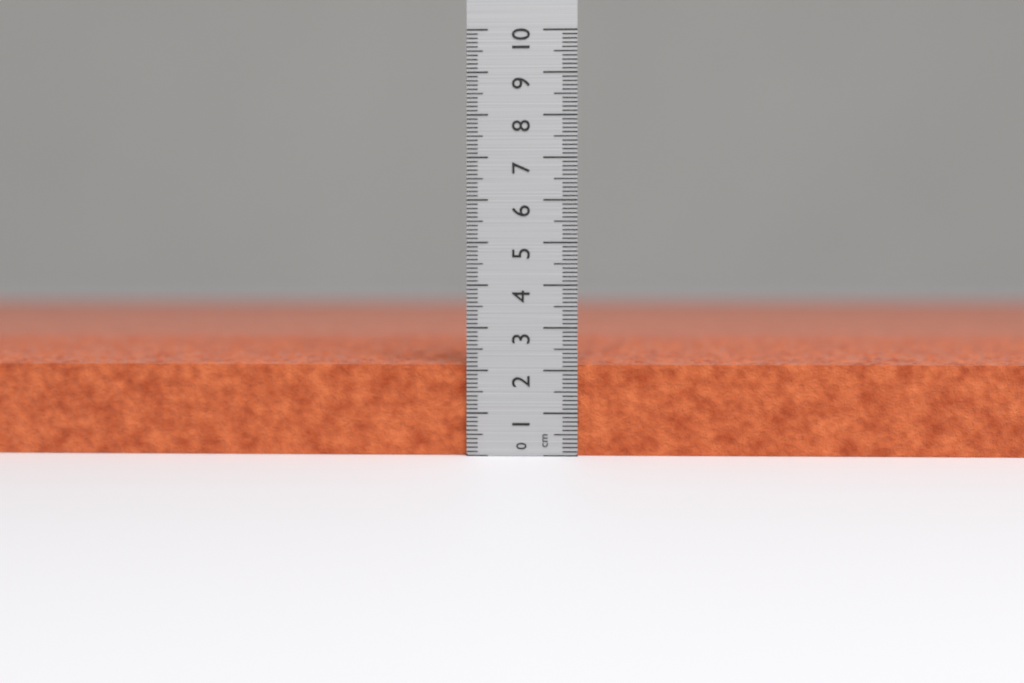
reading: 2.2 cm
